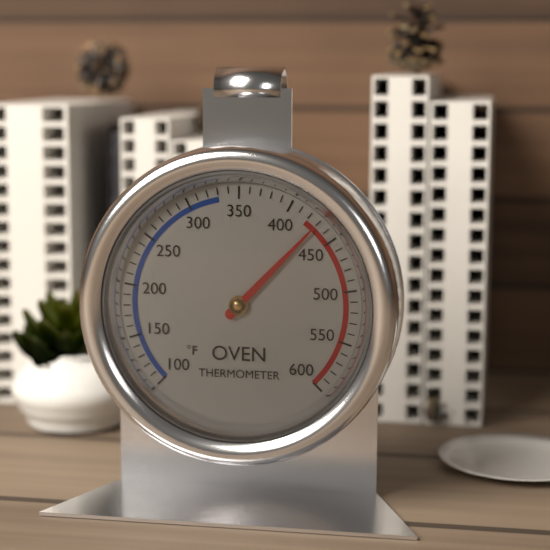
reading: 430 °F
